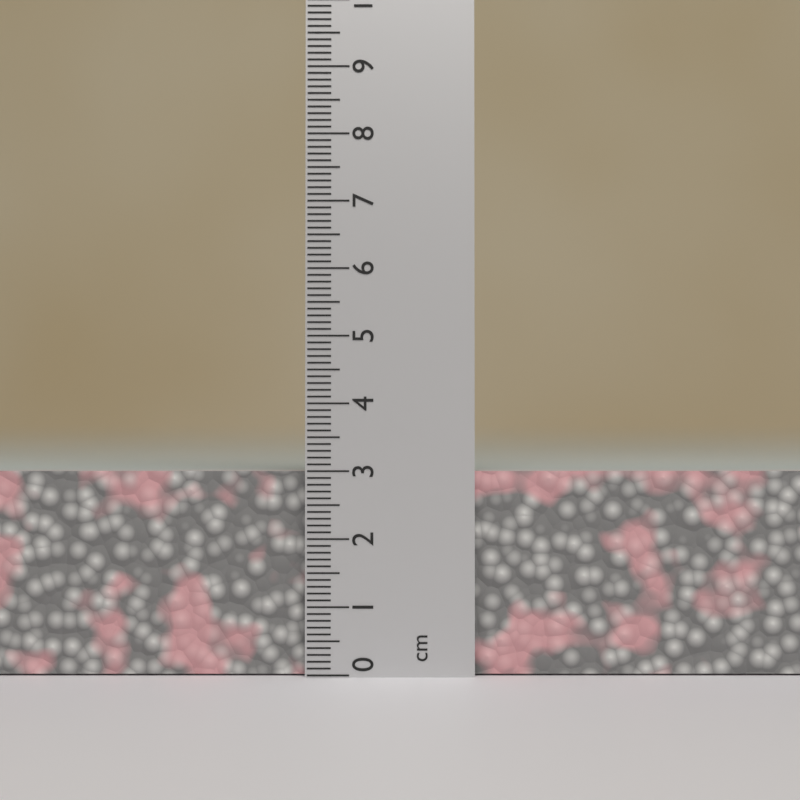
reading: 3.0 cm
